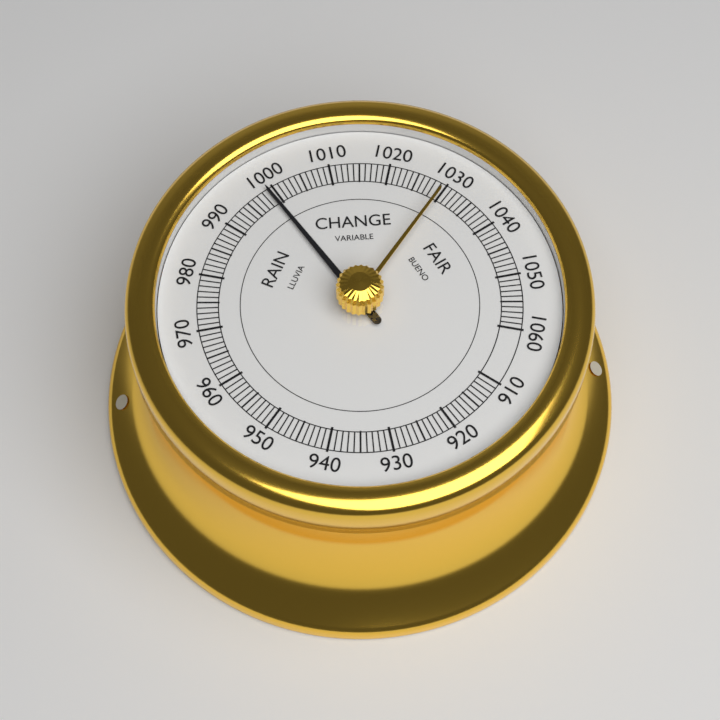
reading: 999 (no unit)
